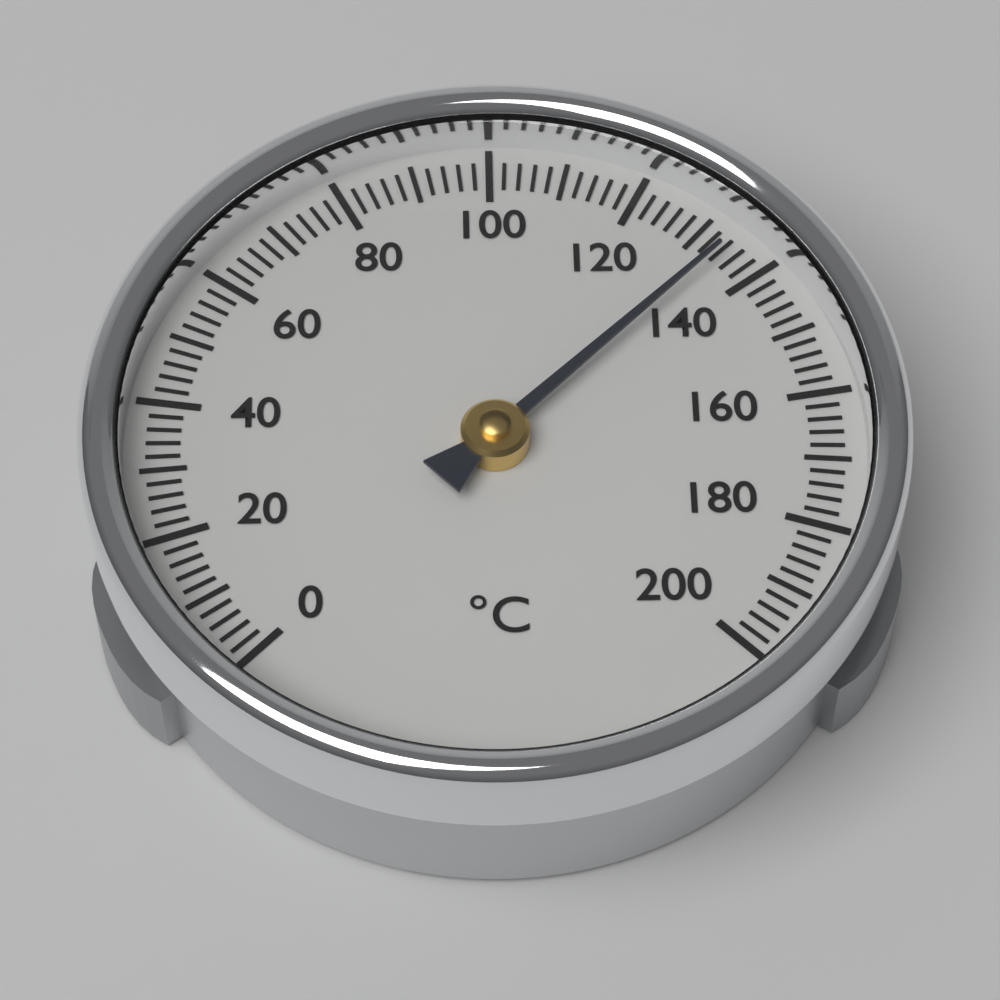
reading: 134 °C
